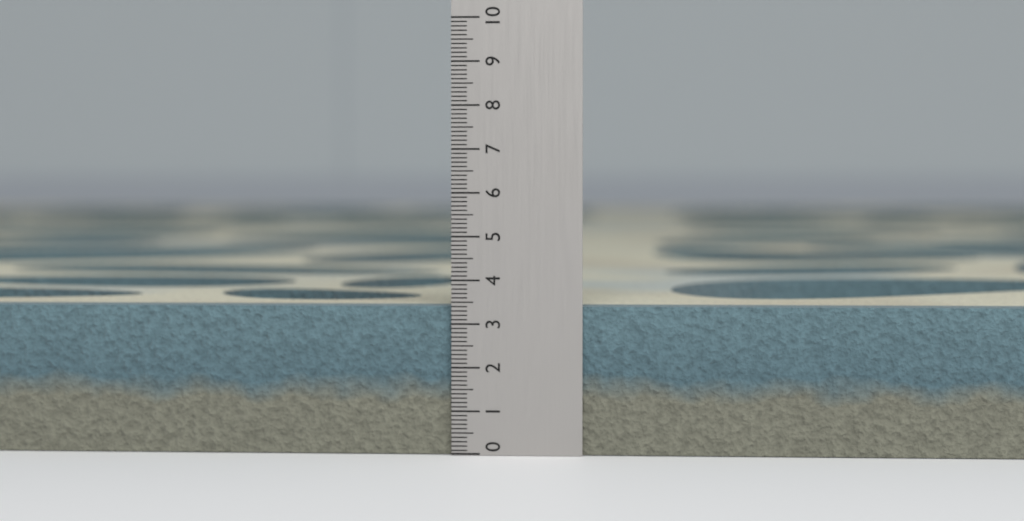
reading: 3.4 (no unit)
